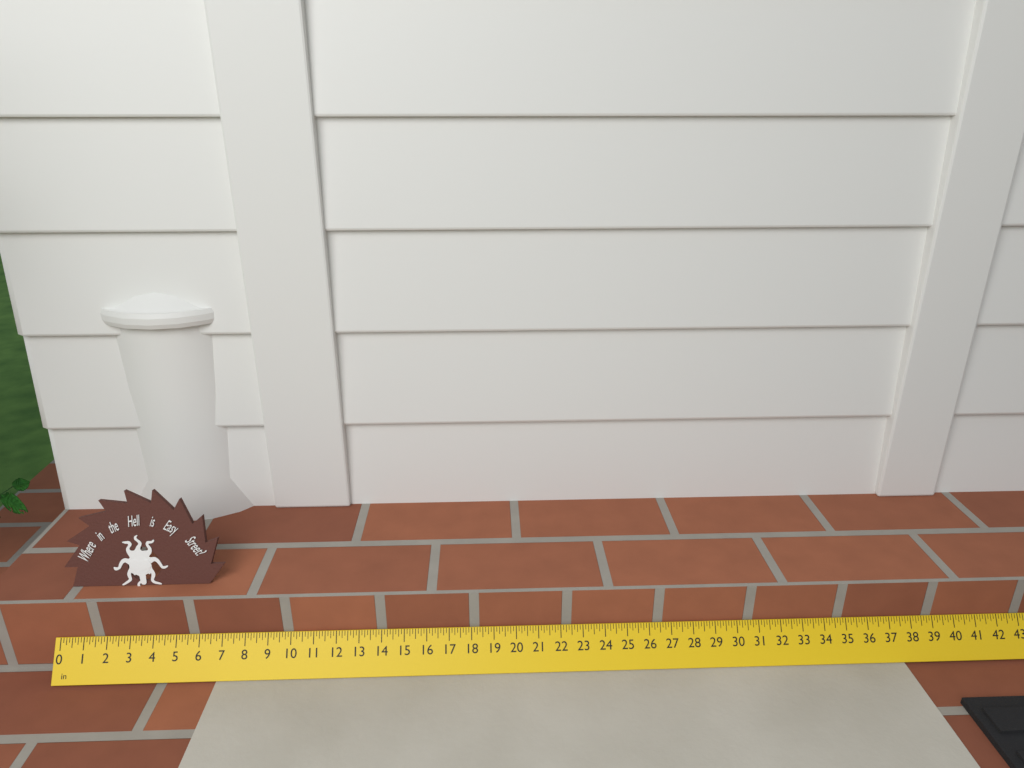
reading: 7.000 in
